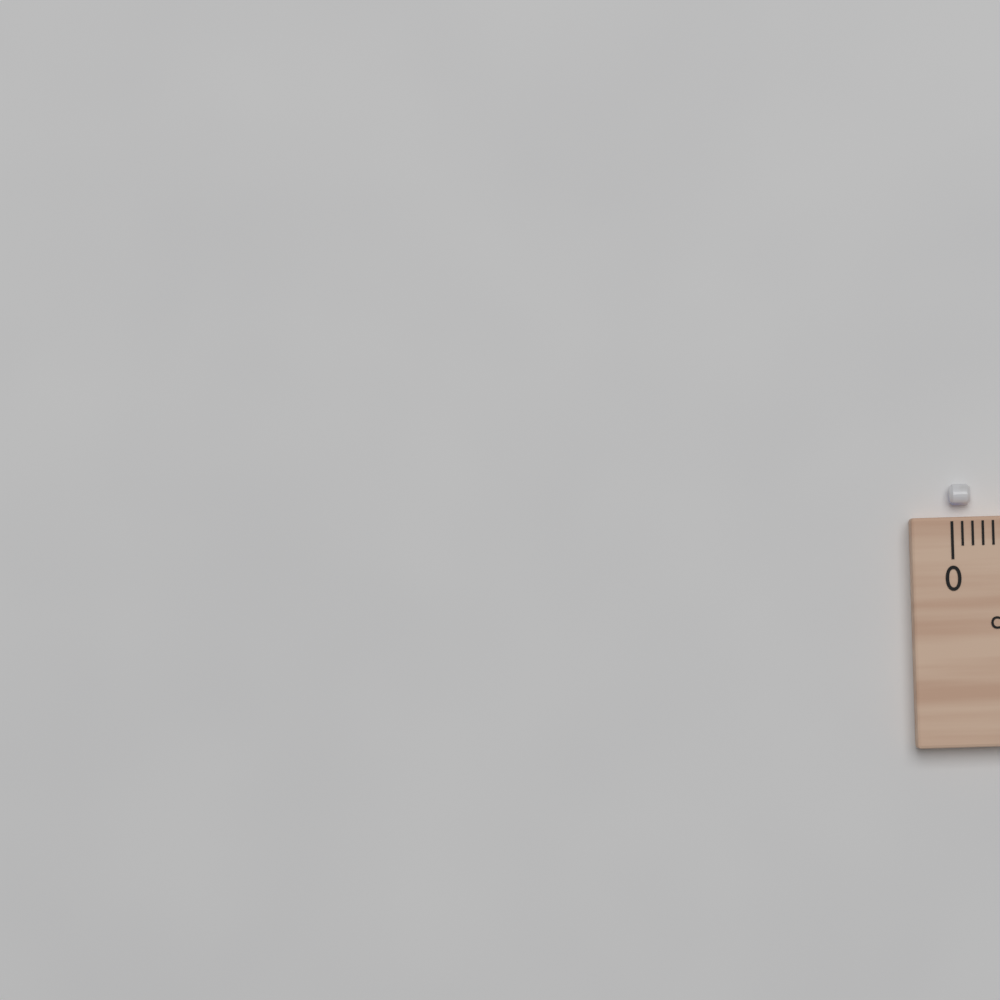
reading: 0.2 cm
